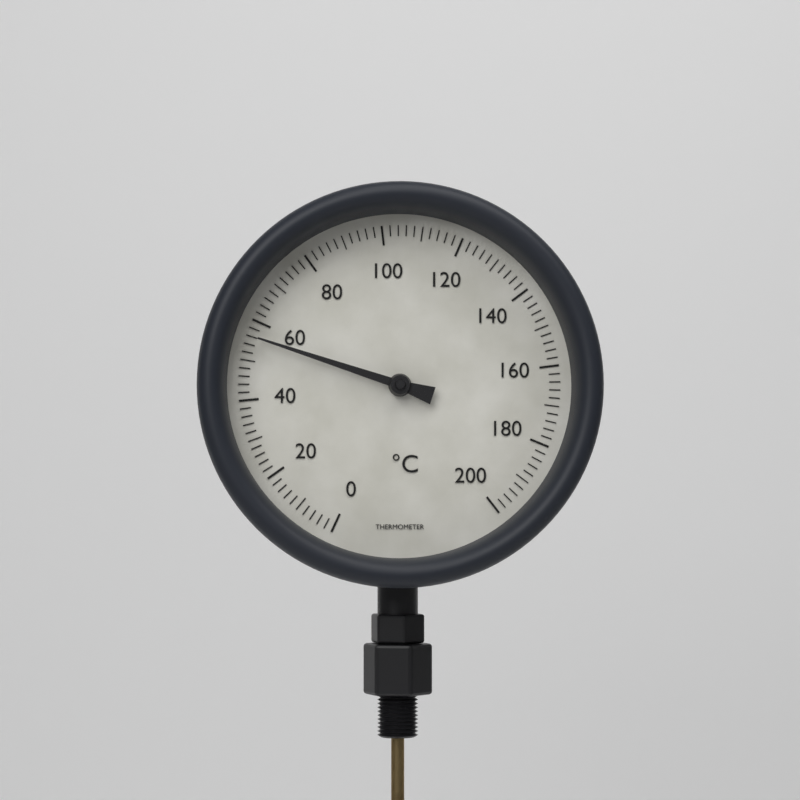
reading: 56 °C
